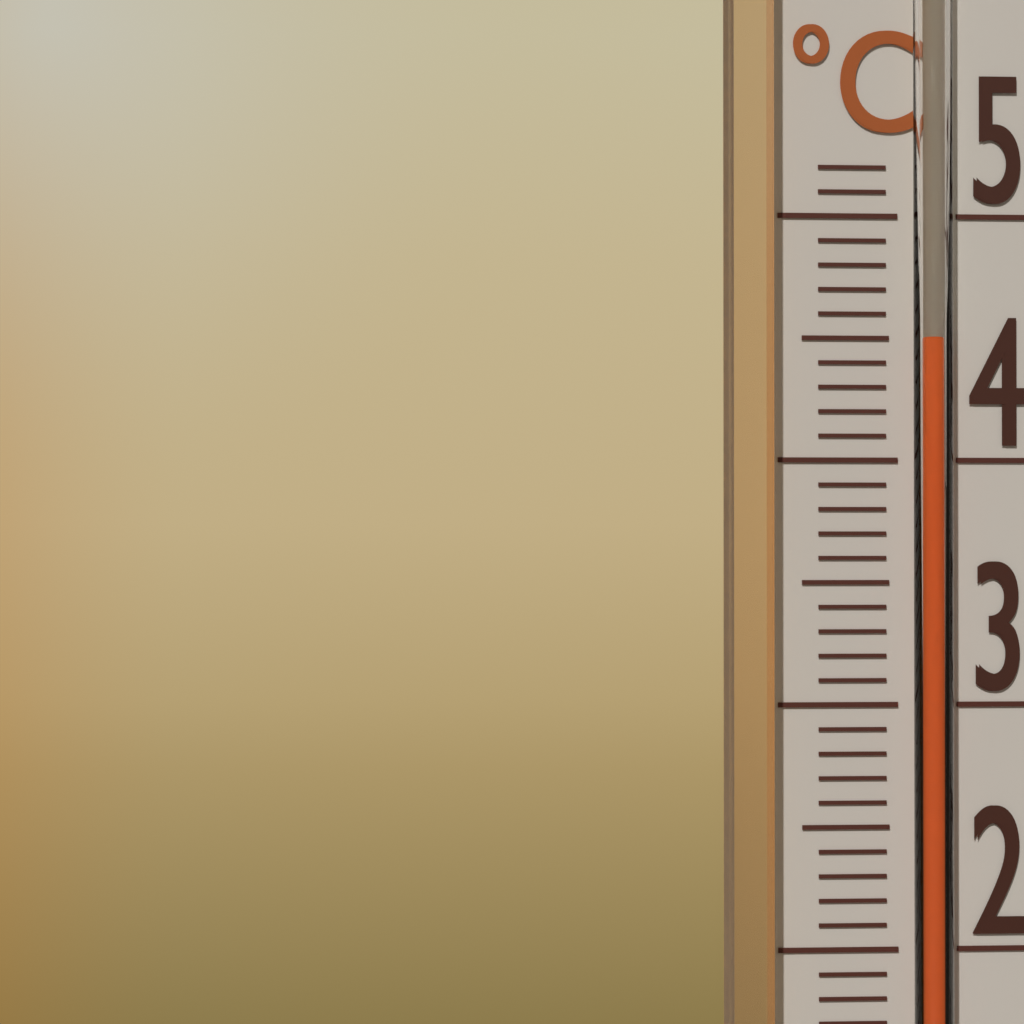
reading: 45 °C
